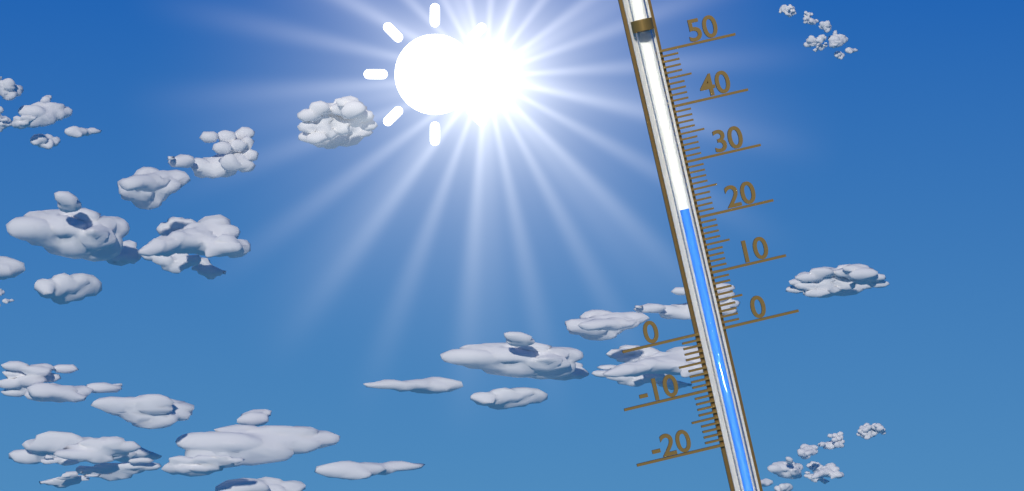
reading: 22 (no unit)
